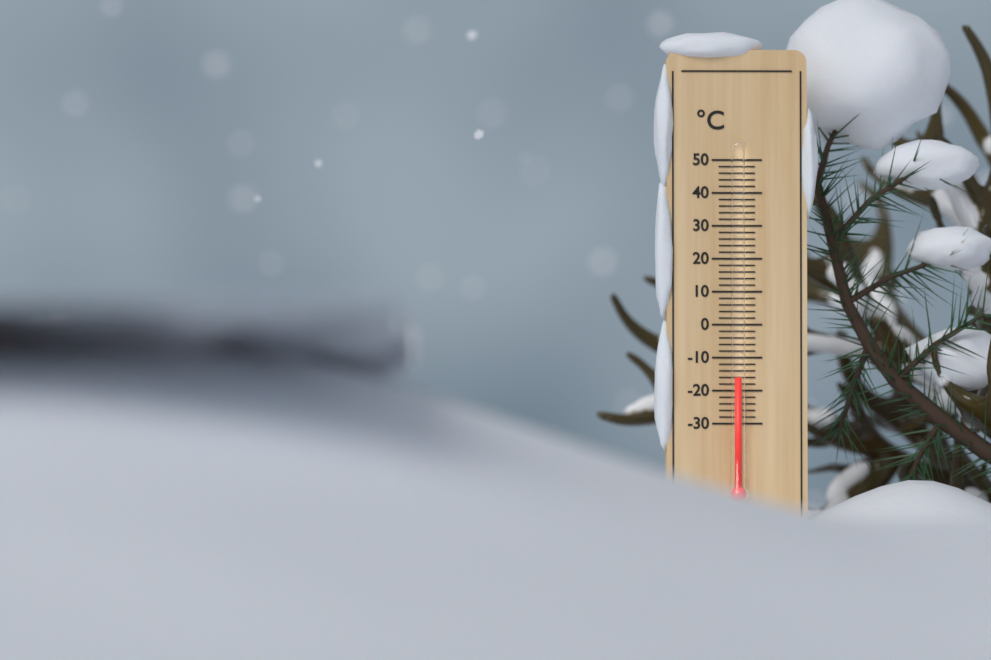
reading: -16 °C
